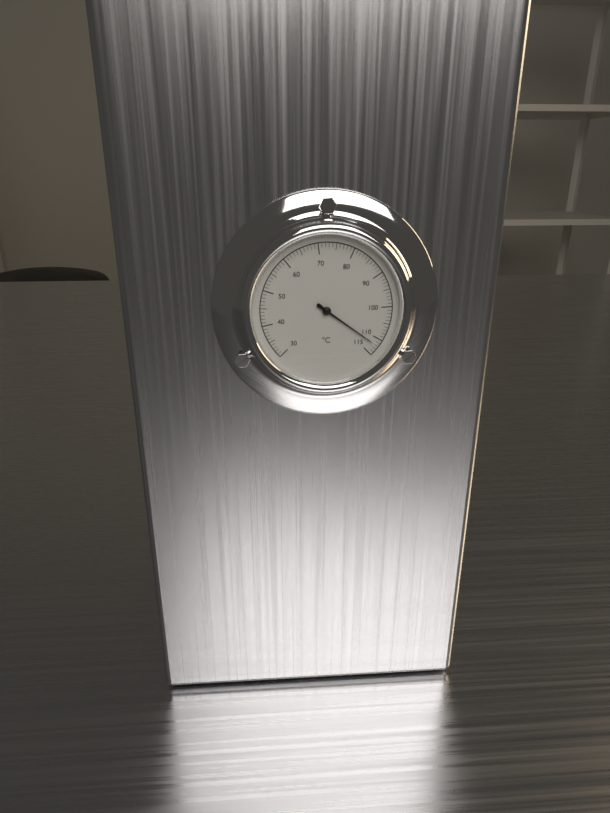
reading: 112 °C
